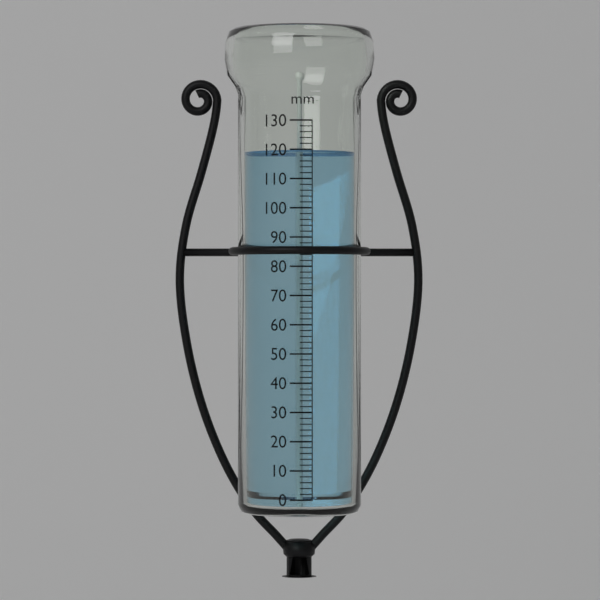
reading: 120 mm
